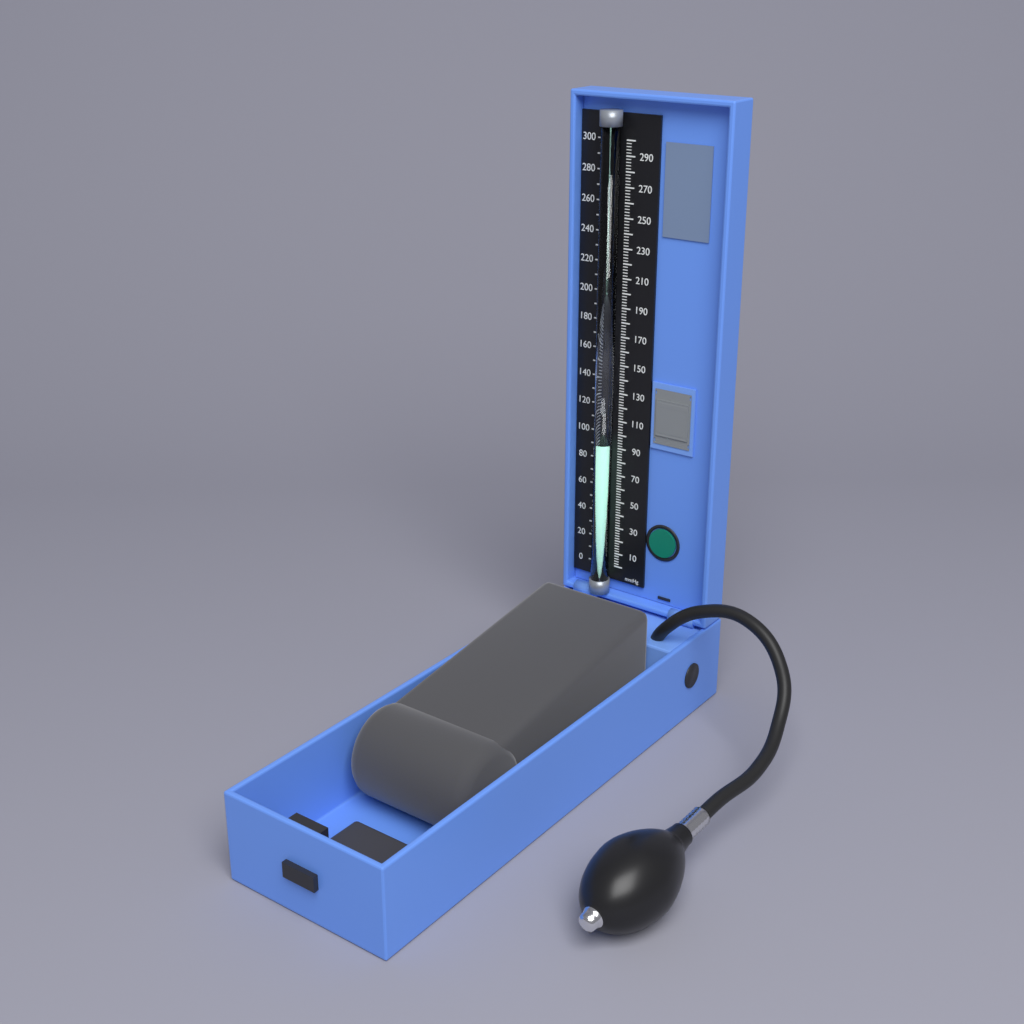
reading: 94 mmHg
